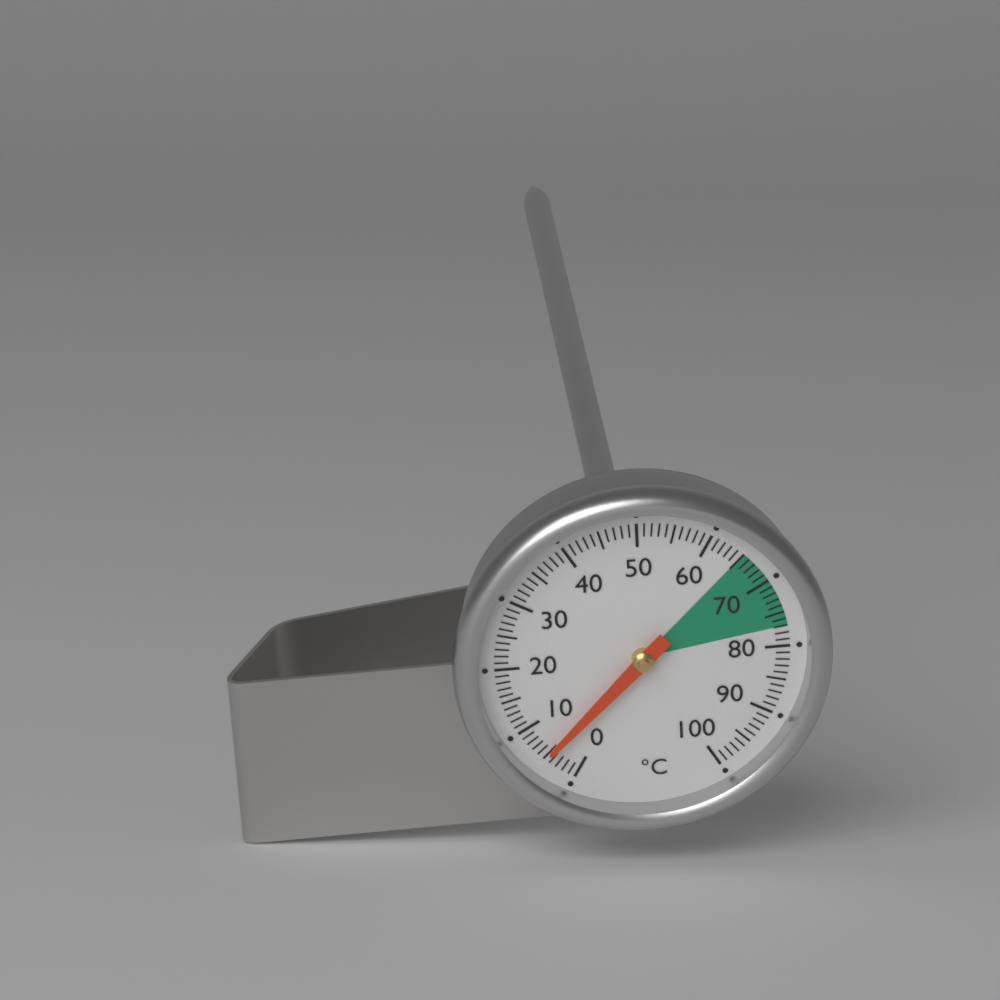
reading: 5 °C
